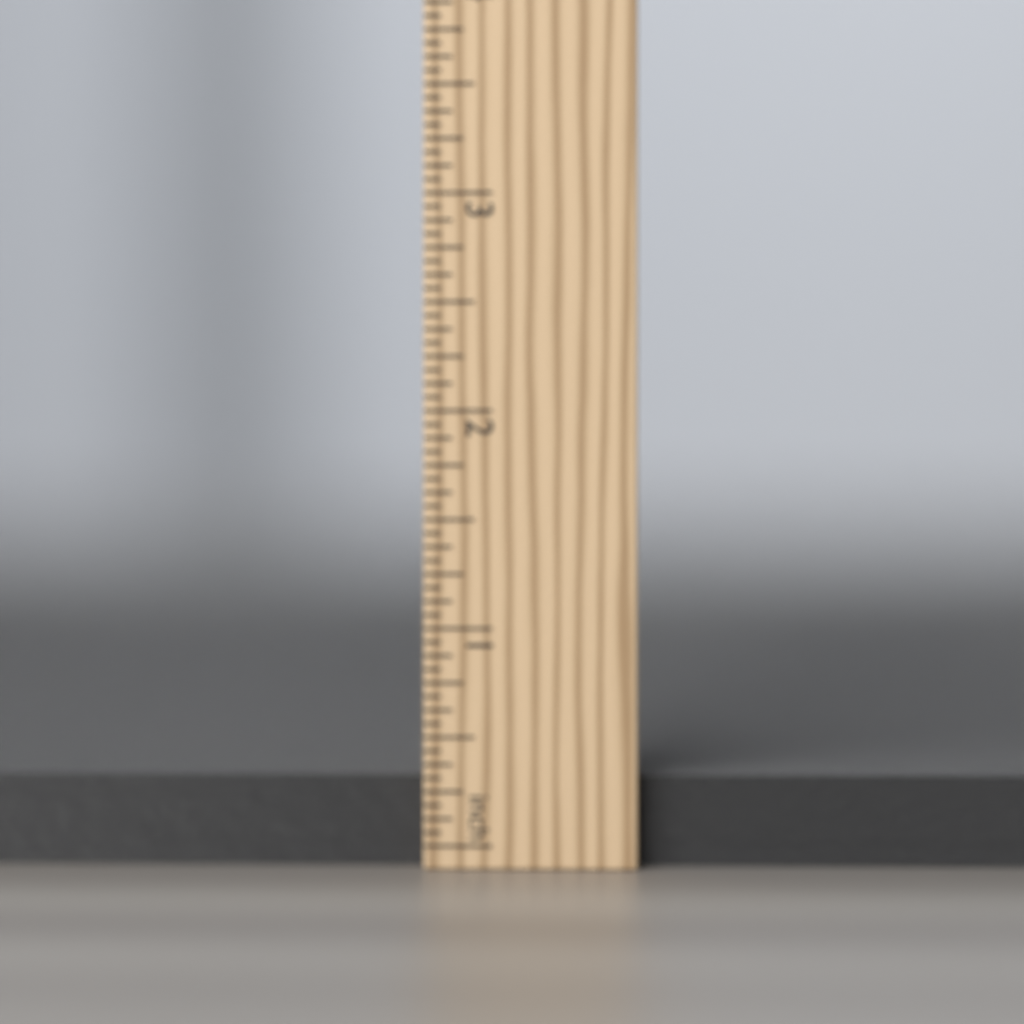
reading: 0.3125 in
